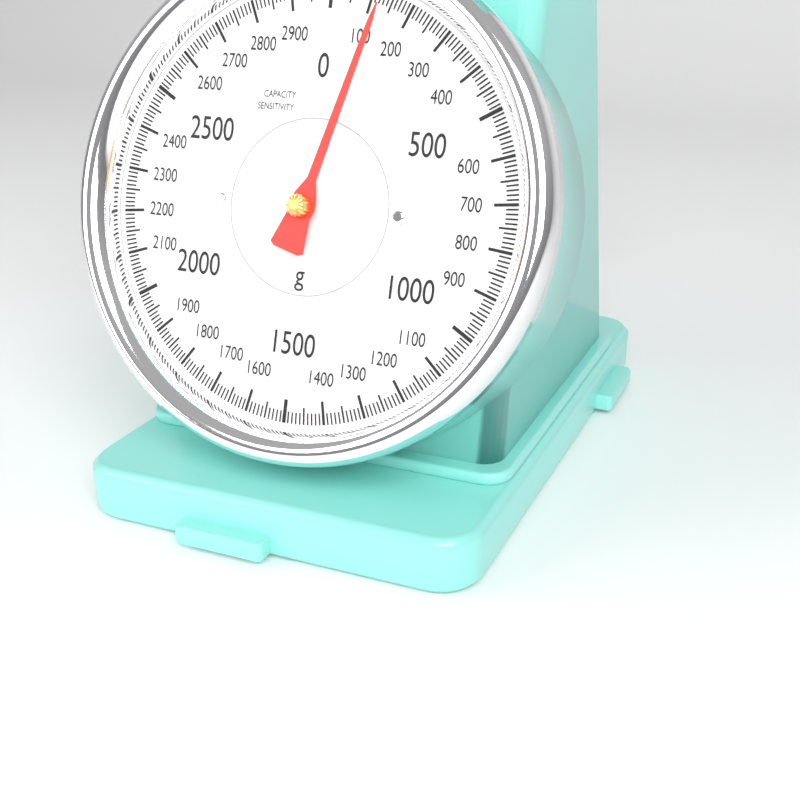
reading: 130 g
